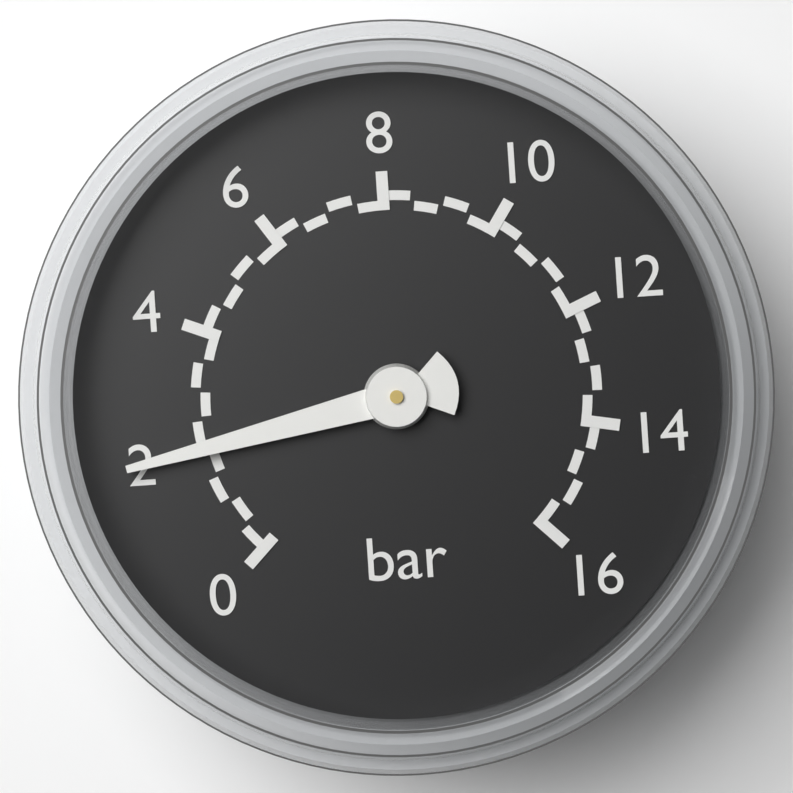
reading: 2.0 bar
